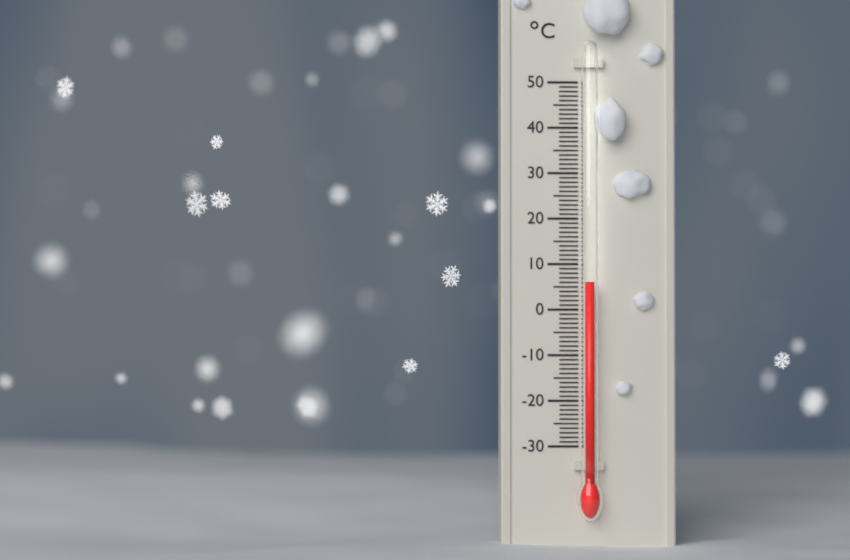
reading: 6 °C
